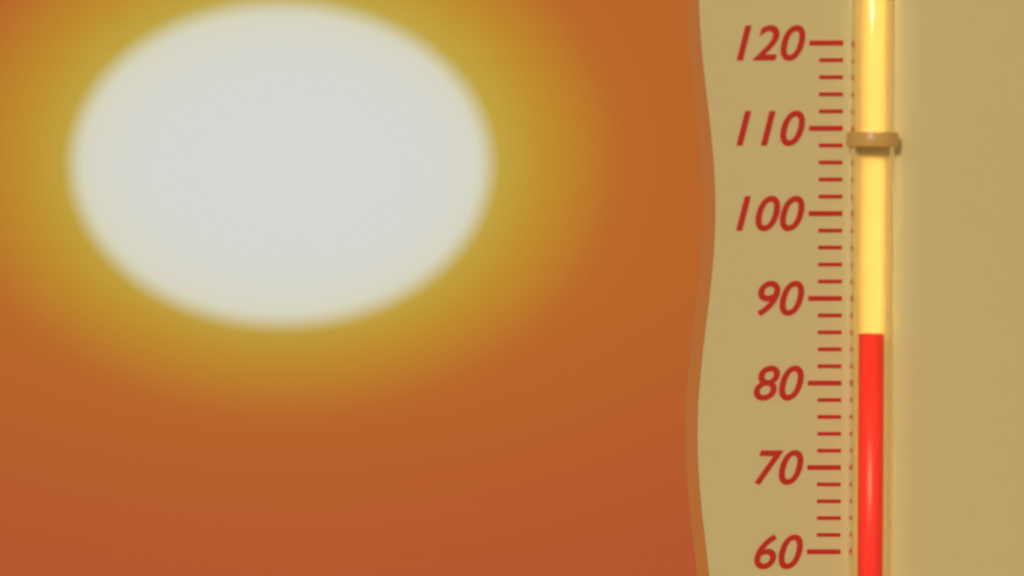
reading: 86 (no unit)
